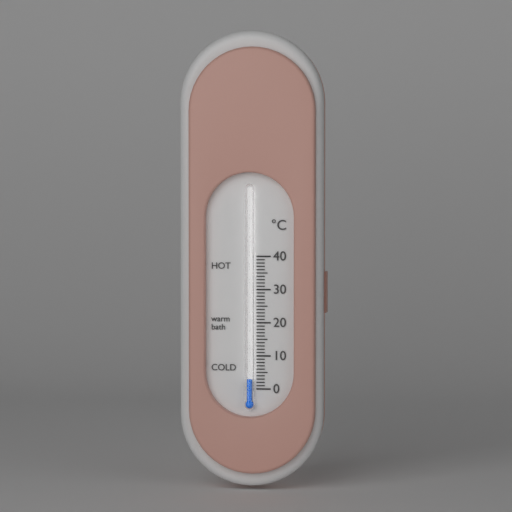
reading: 3 °C
